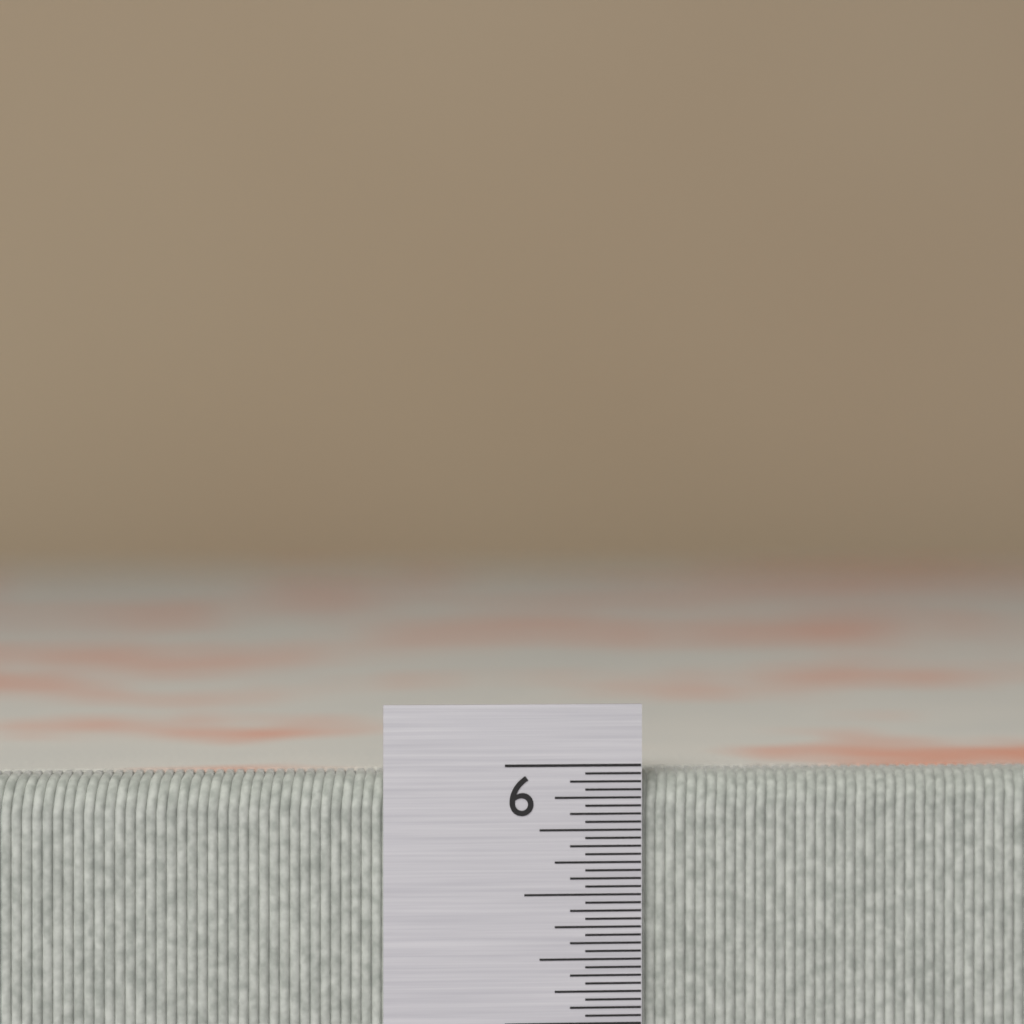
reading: 5.96875 in
